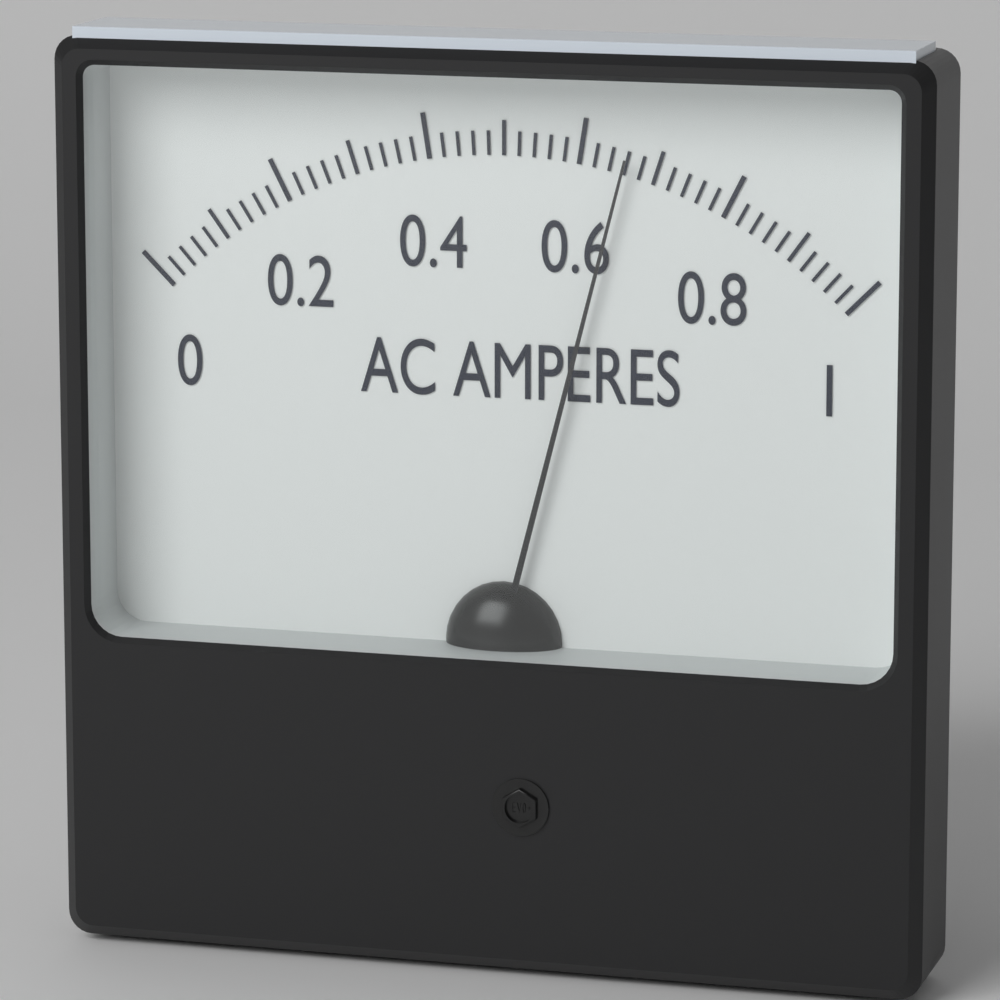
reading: 0.66 A
